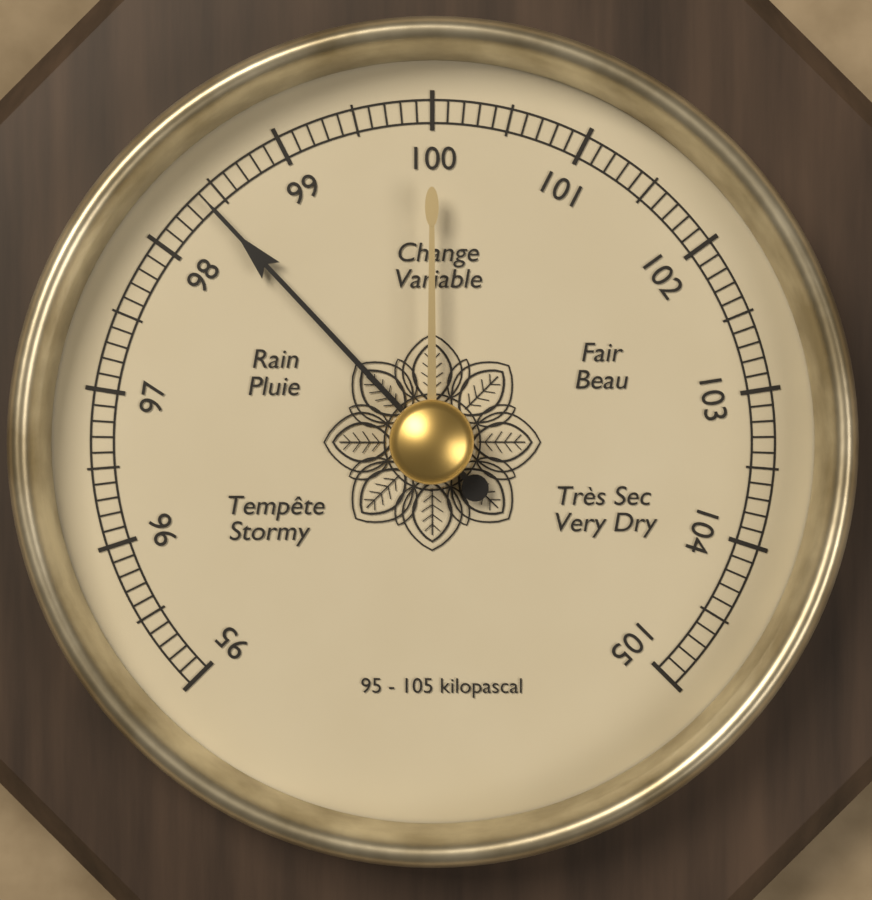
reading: 98.4 kPa
